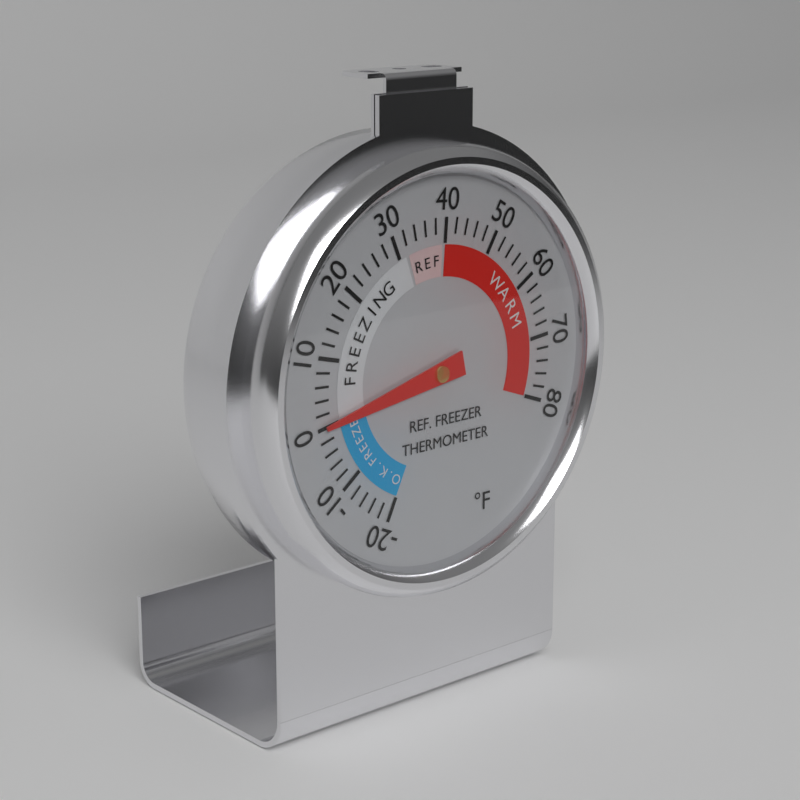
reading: 0 °F
